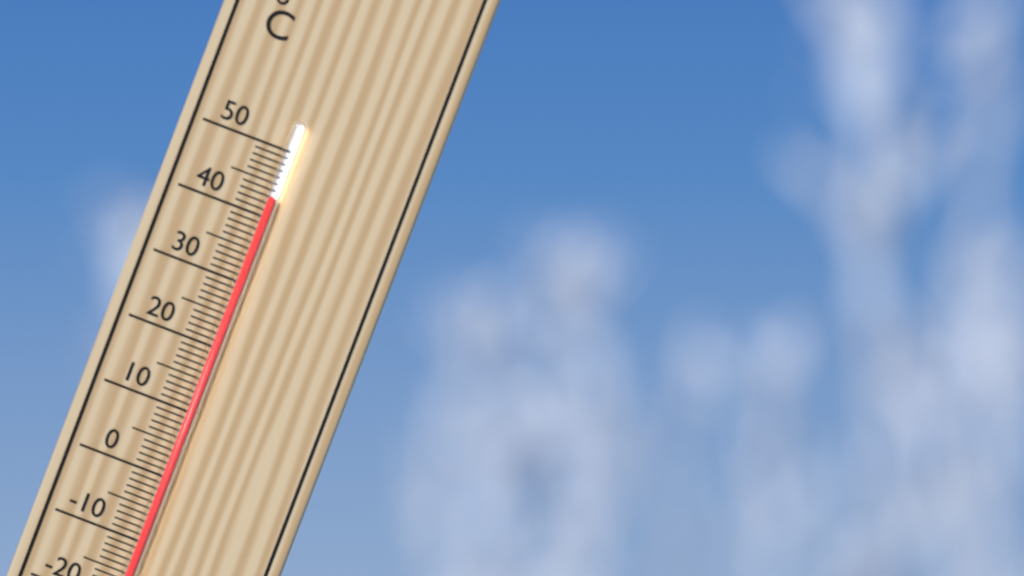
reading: 43 °C
